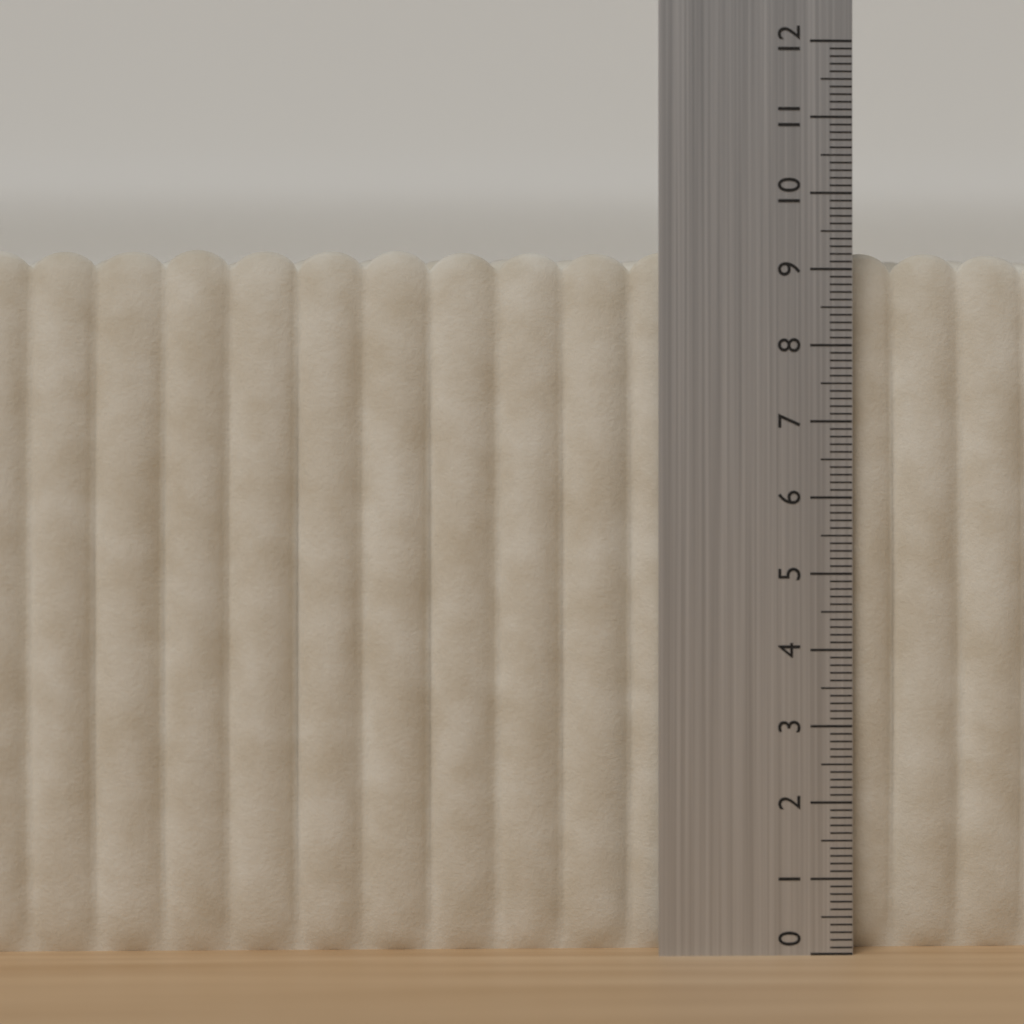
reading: 9.3 (no unit)
